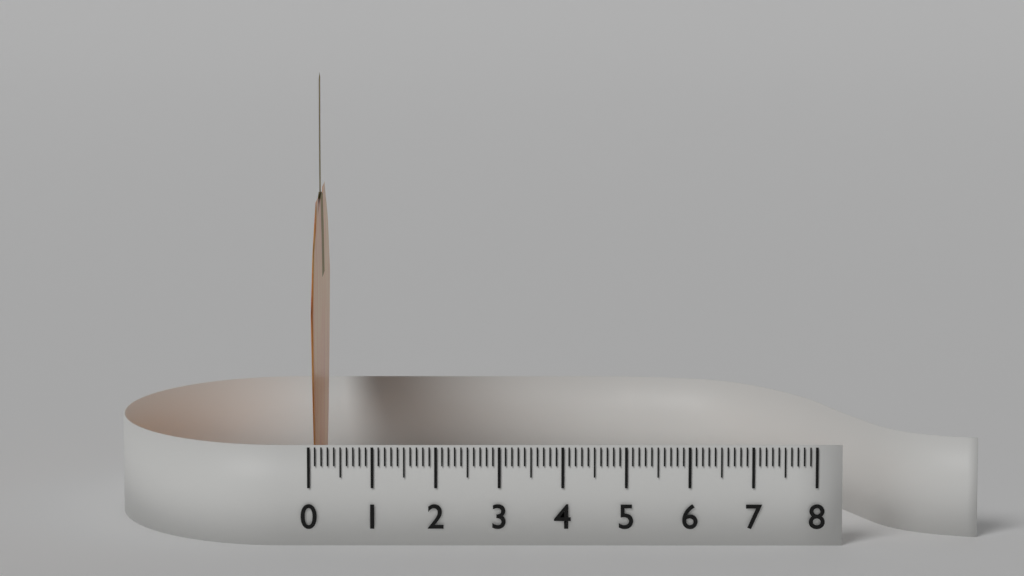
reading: 0.1 (no unit)
